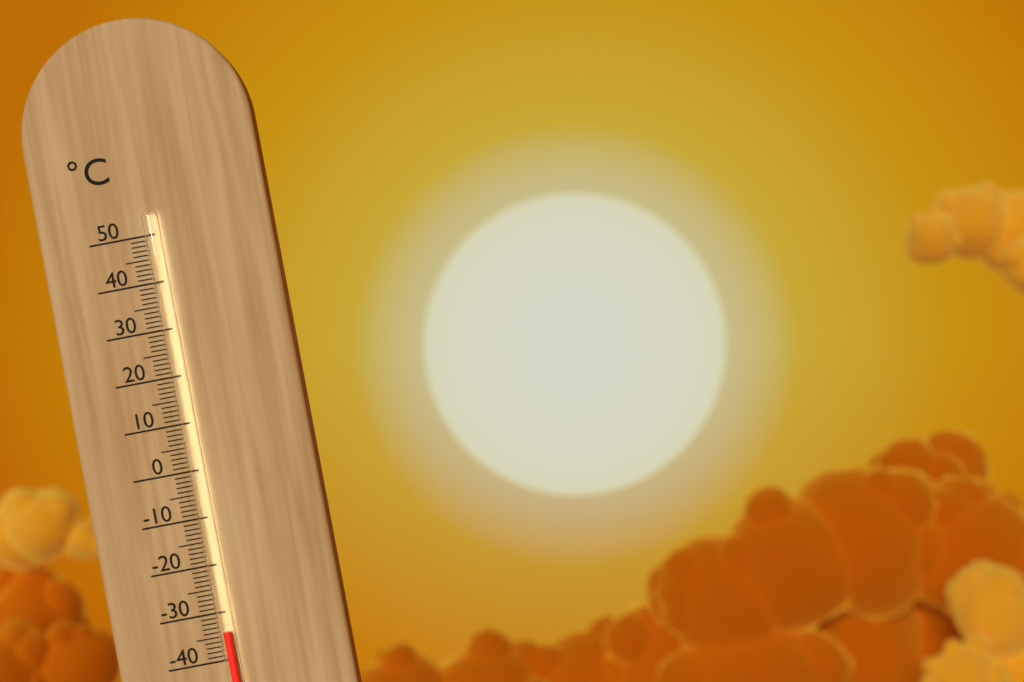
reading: -34 °C
